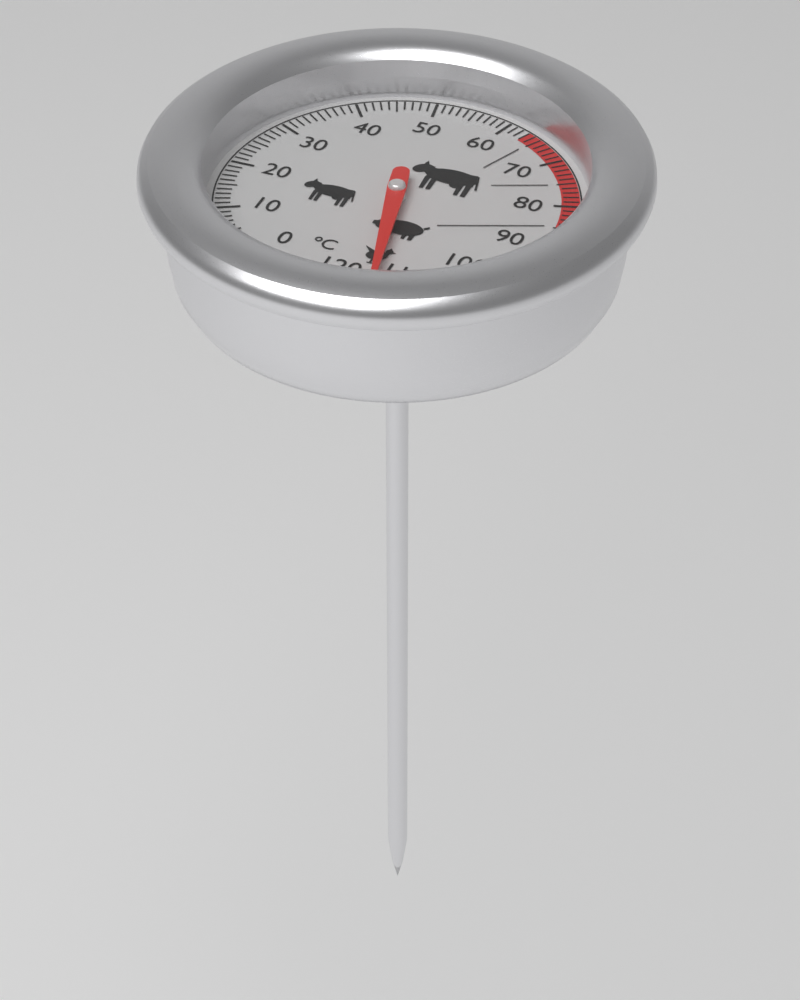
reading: 114 °C
